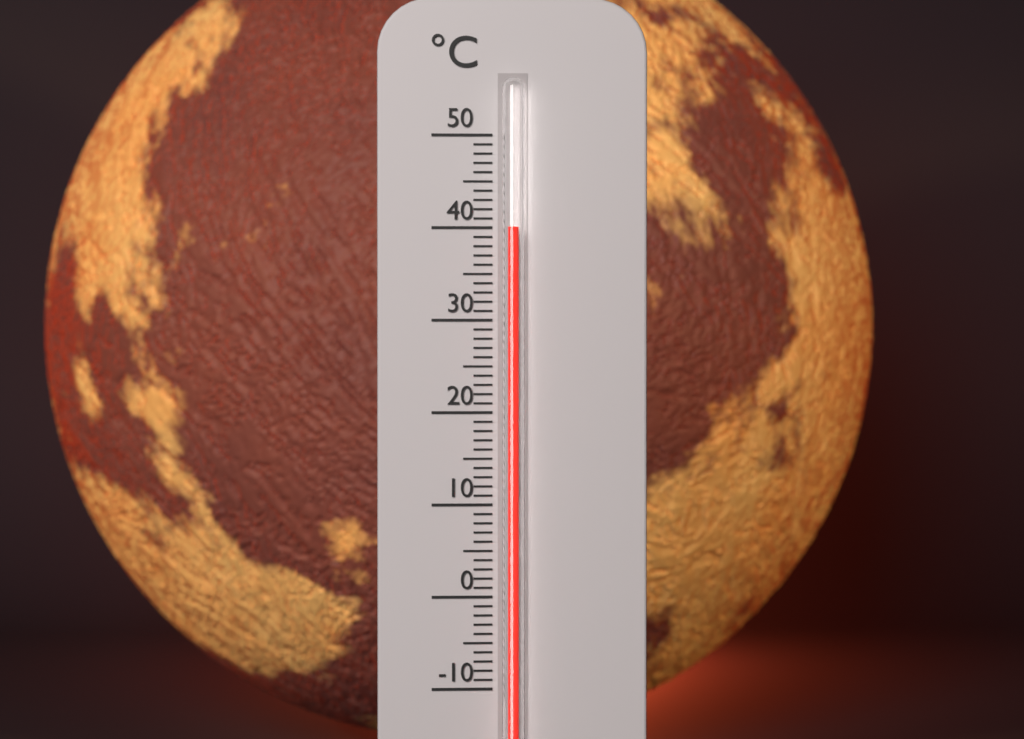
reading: 40 °C
